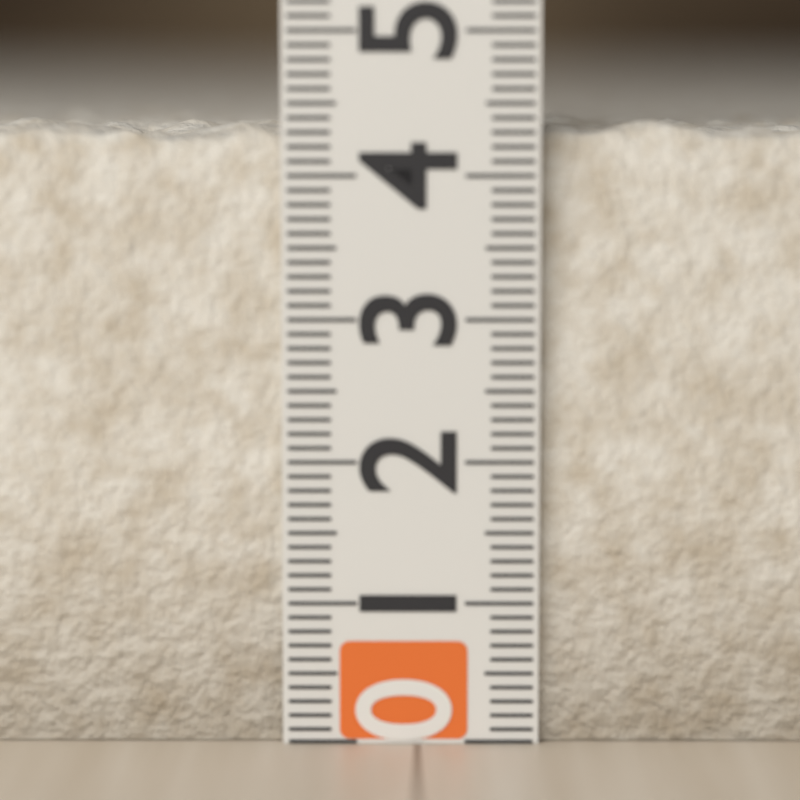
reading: 4.4 (no unit)
